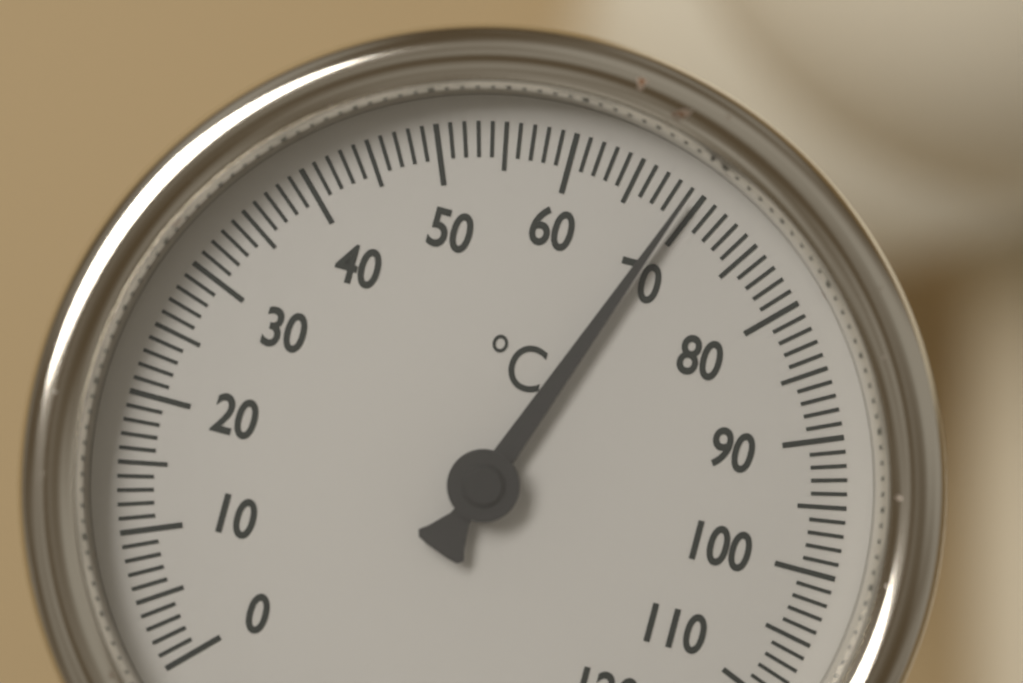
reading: 69 °C
